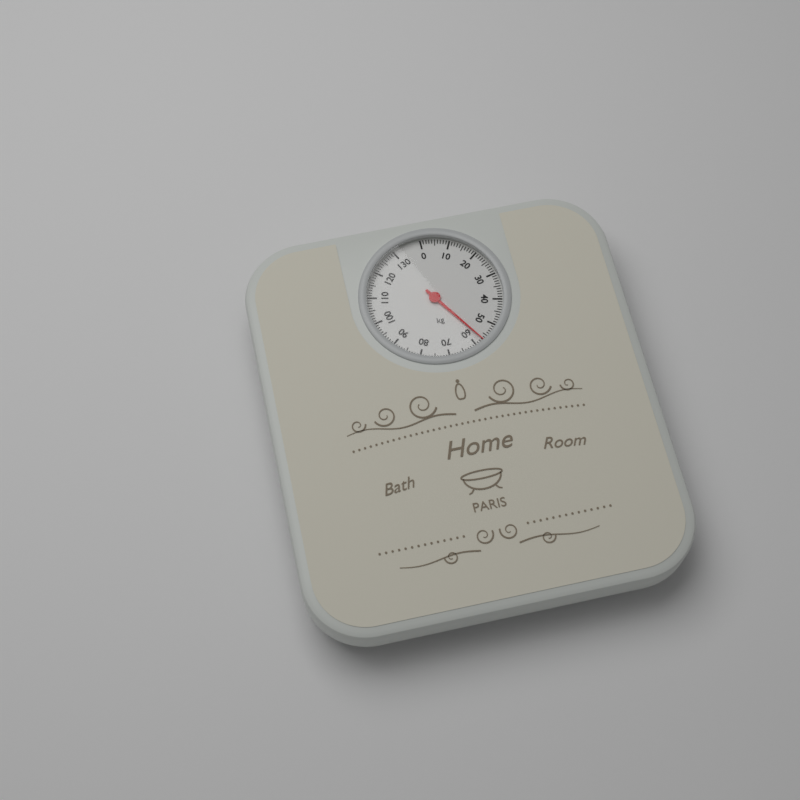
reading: 57 kg
